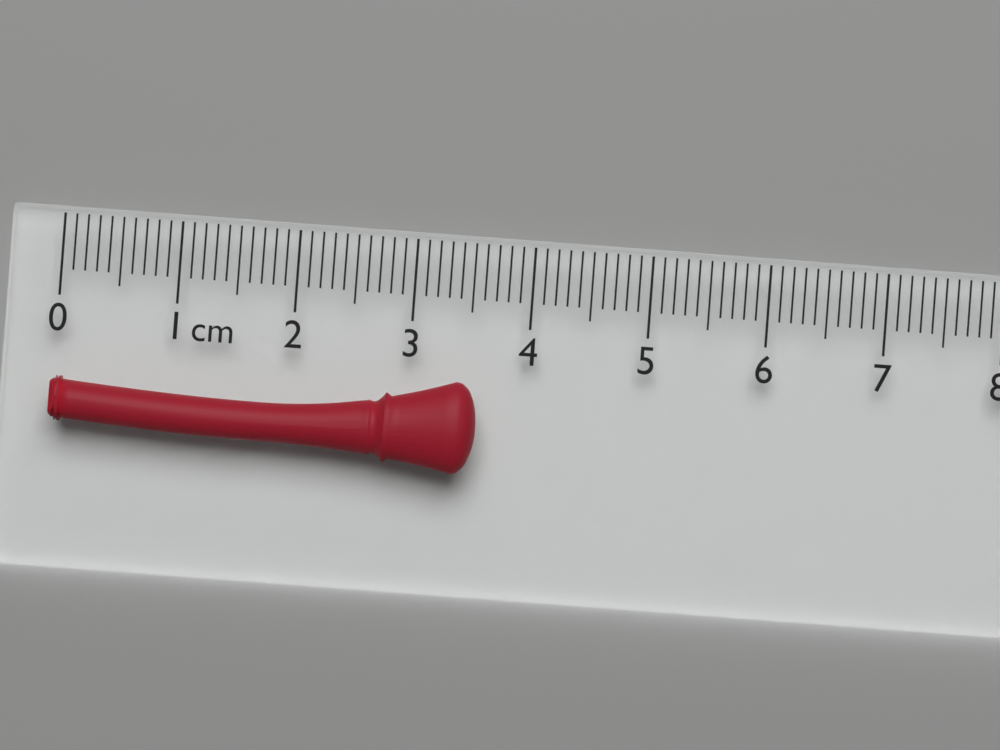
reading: 3.6 cm
